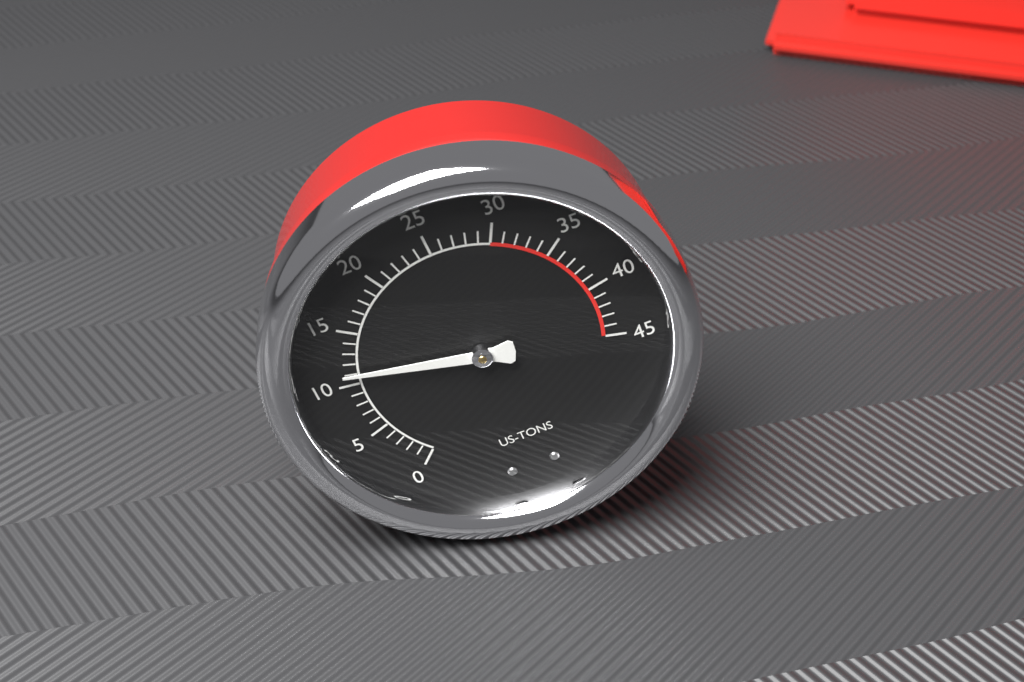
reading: 11 US tons
